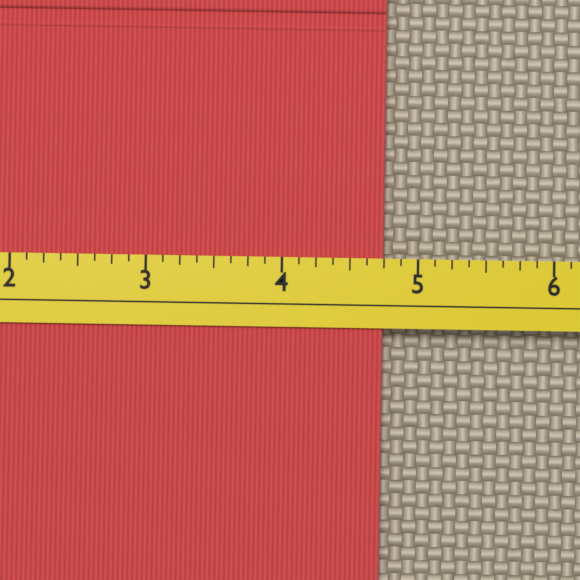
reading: 4.750 (no unit)
